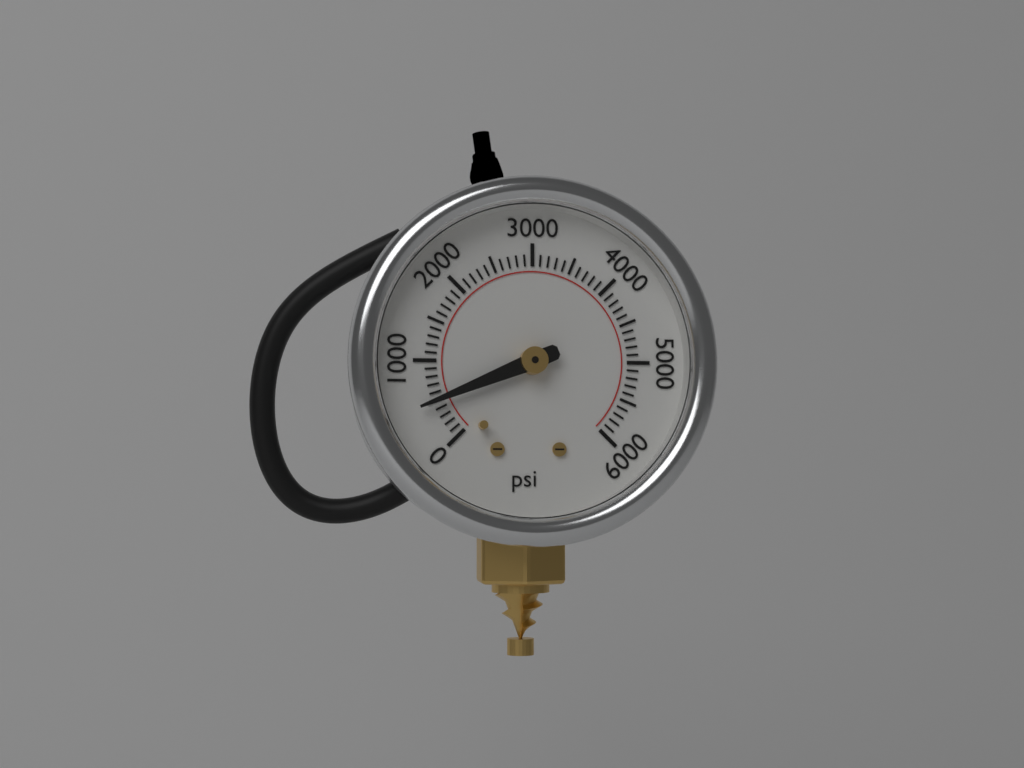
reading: 500 psi
